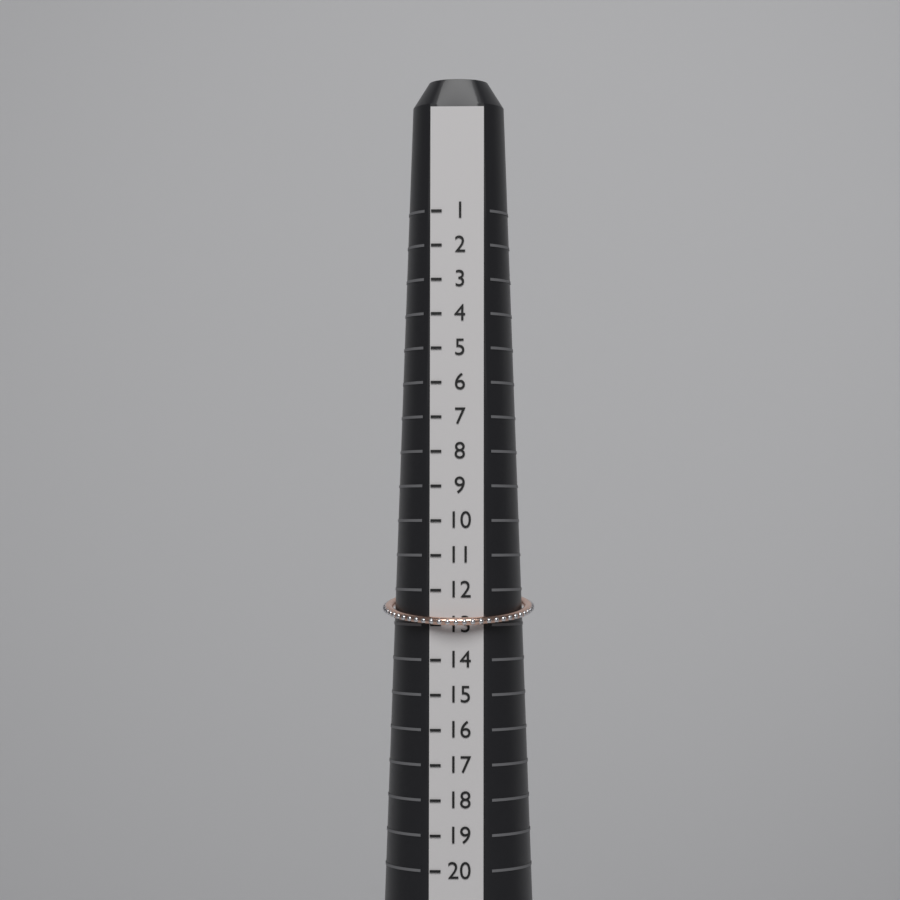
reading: 13 (no unit)
